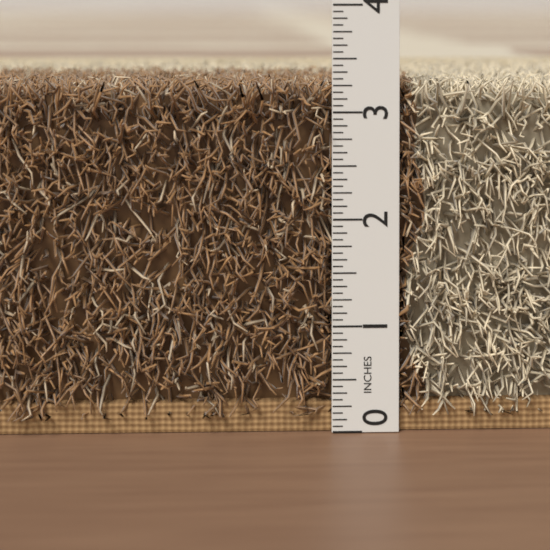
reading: 3.3125 in
